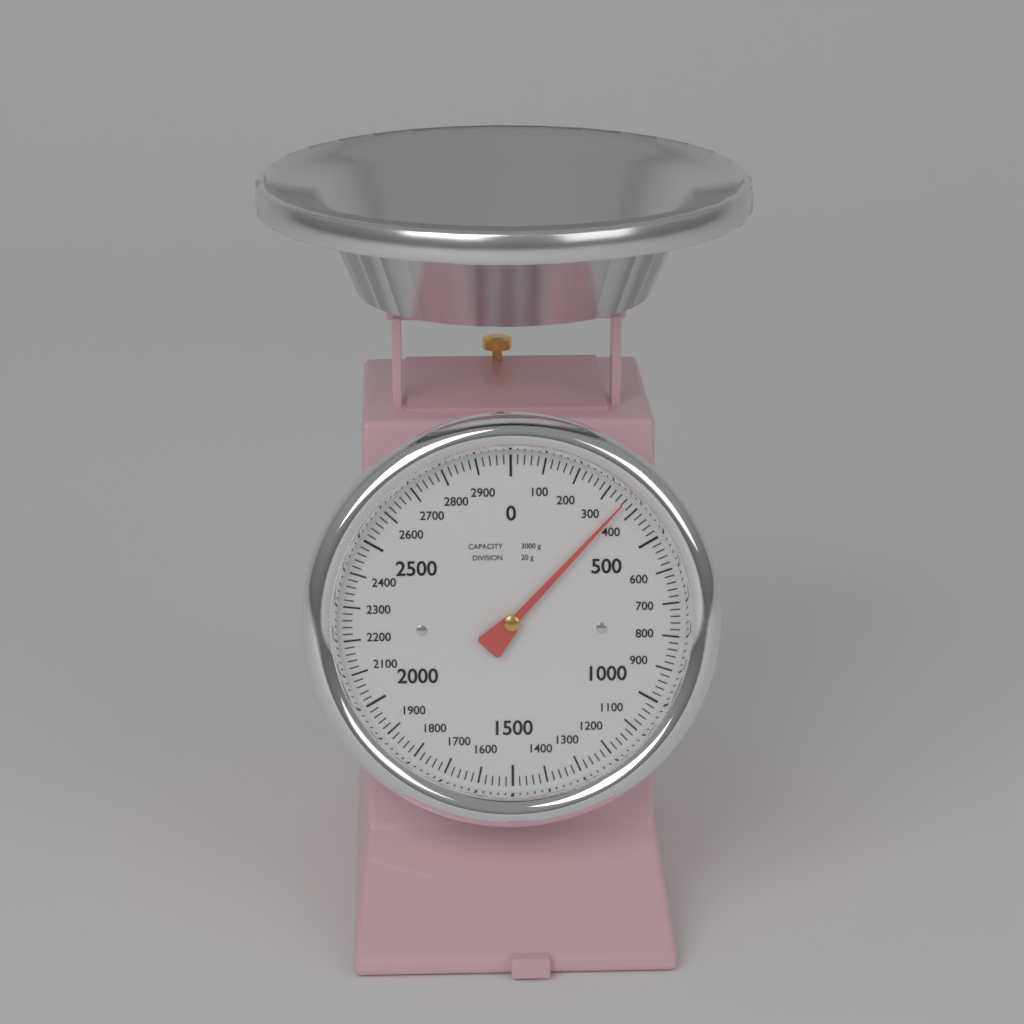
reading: 360 g
